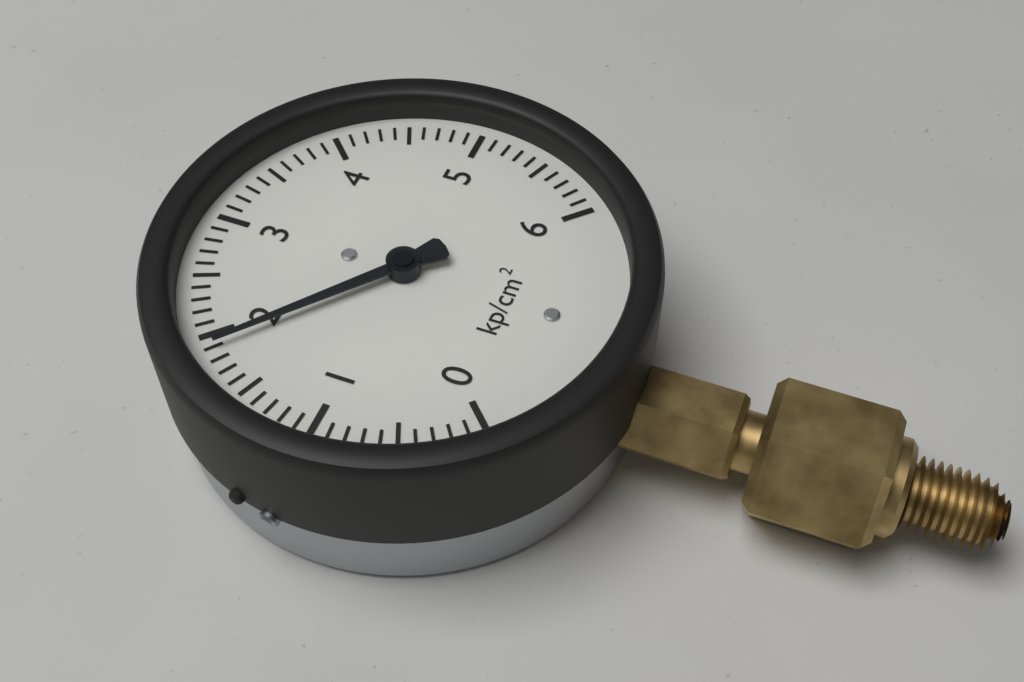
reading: 1.9 kp/cm²
